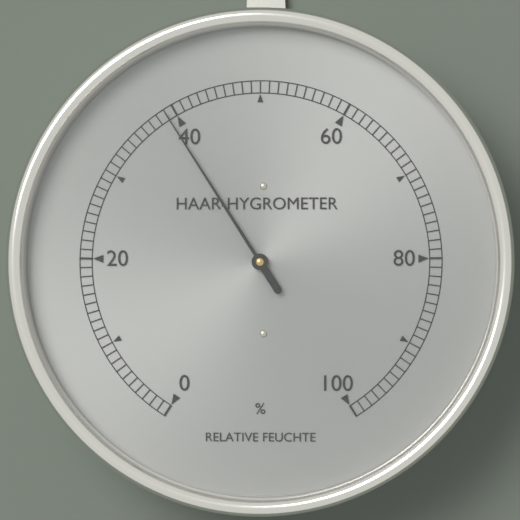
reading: 39 %
